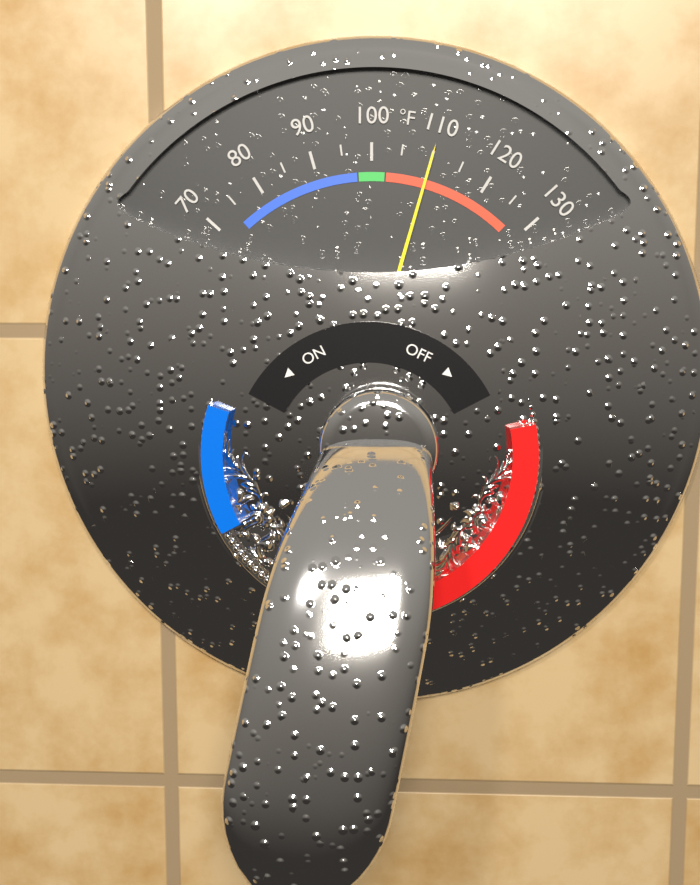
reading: 110 °F
